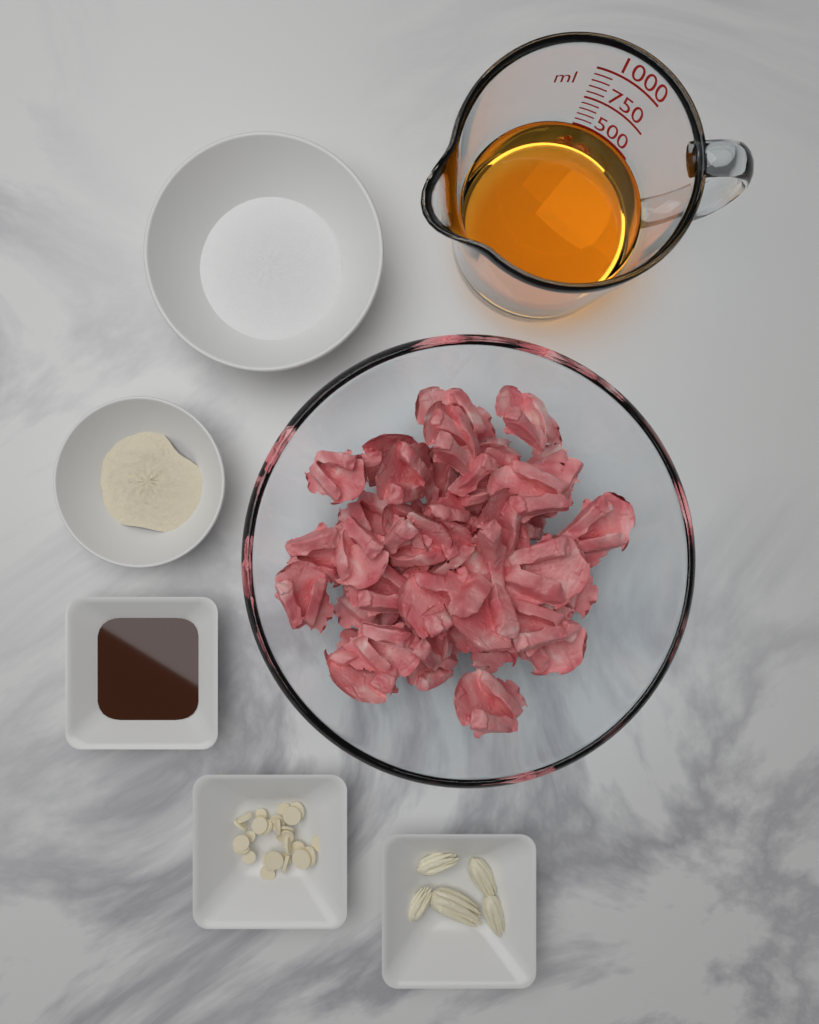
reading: 500 ml
